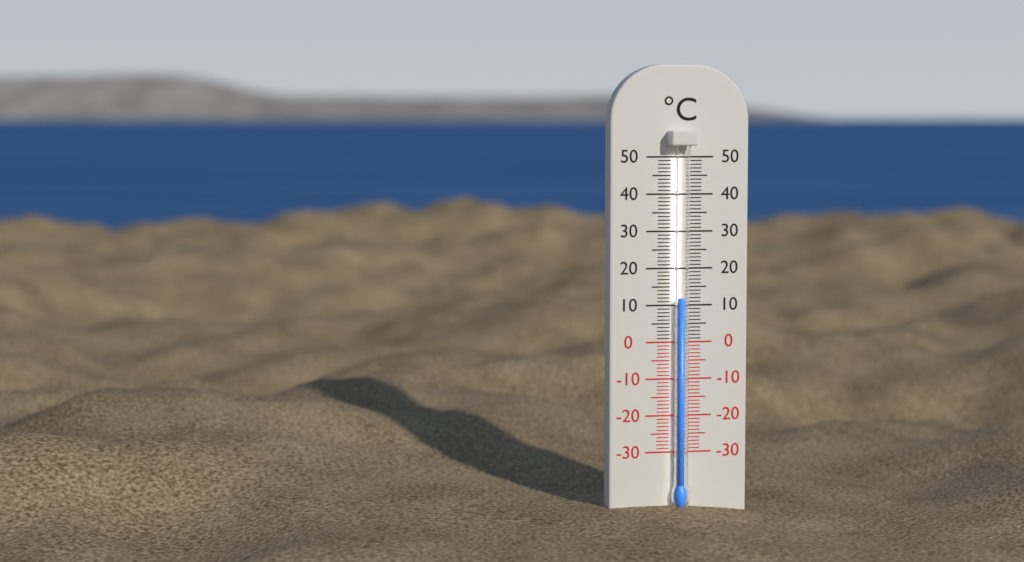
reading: 12 °C
